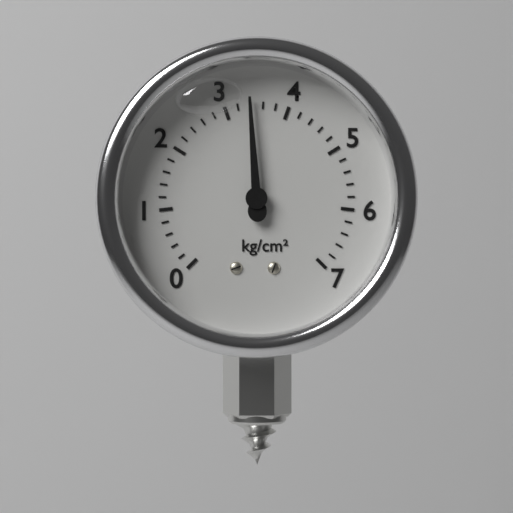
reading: 3.4 kg/cm²
